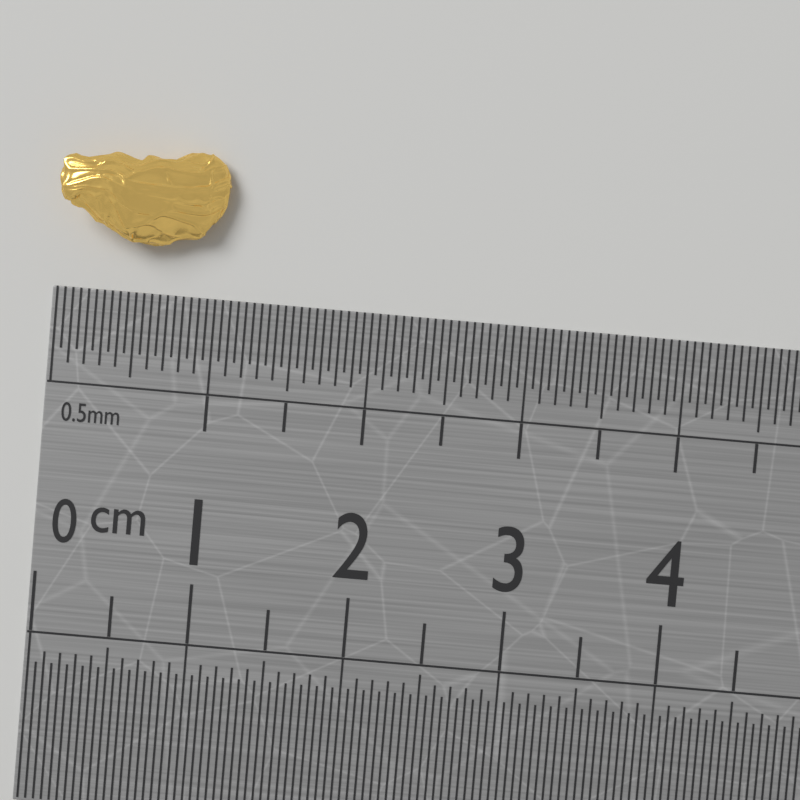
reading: 1.05 cm
